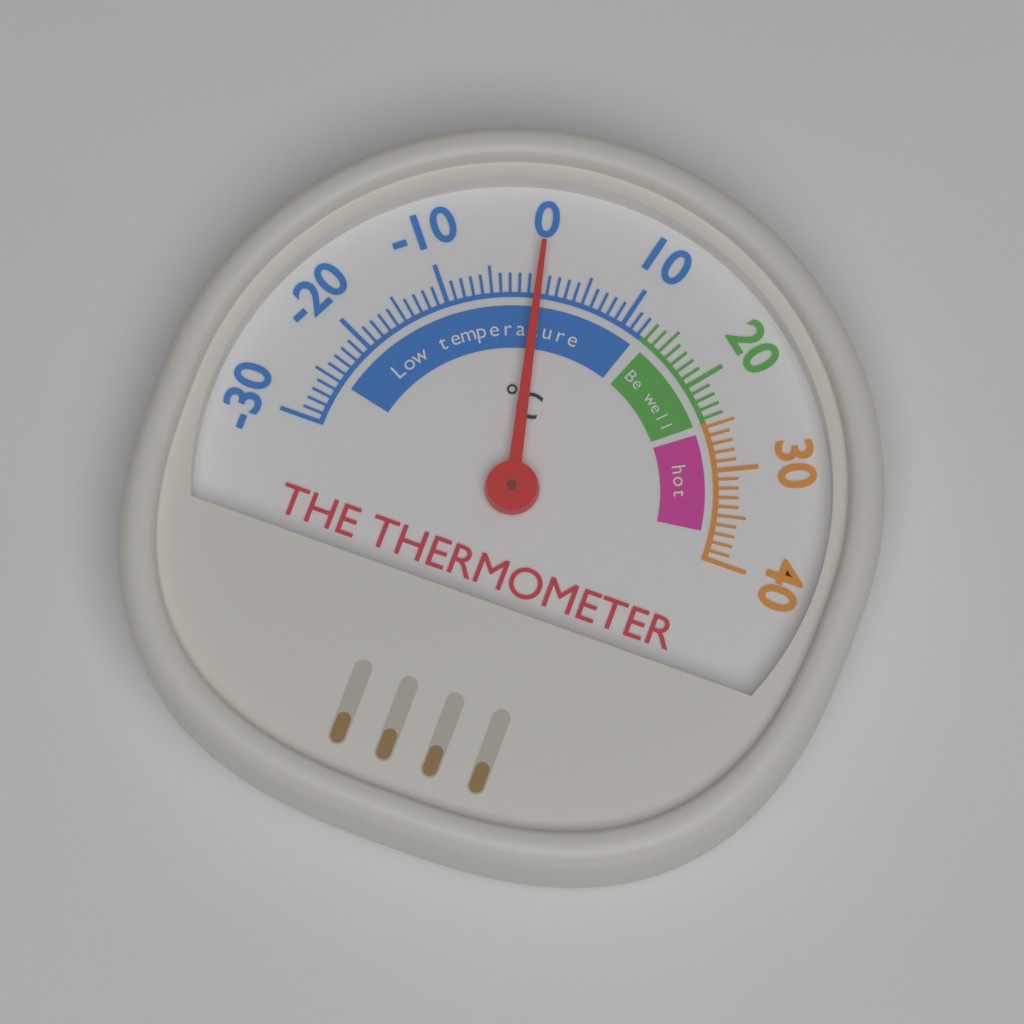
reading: 0 °C
